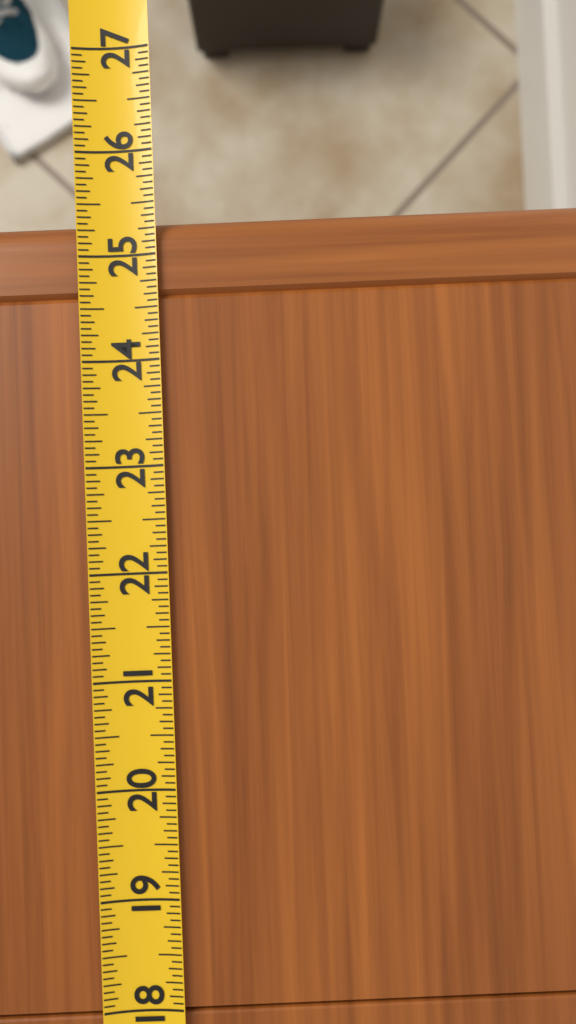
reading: 25.3750 (no unit)
